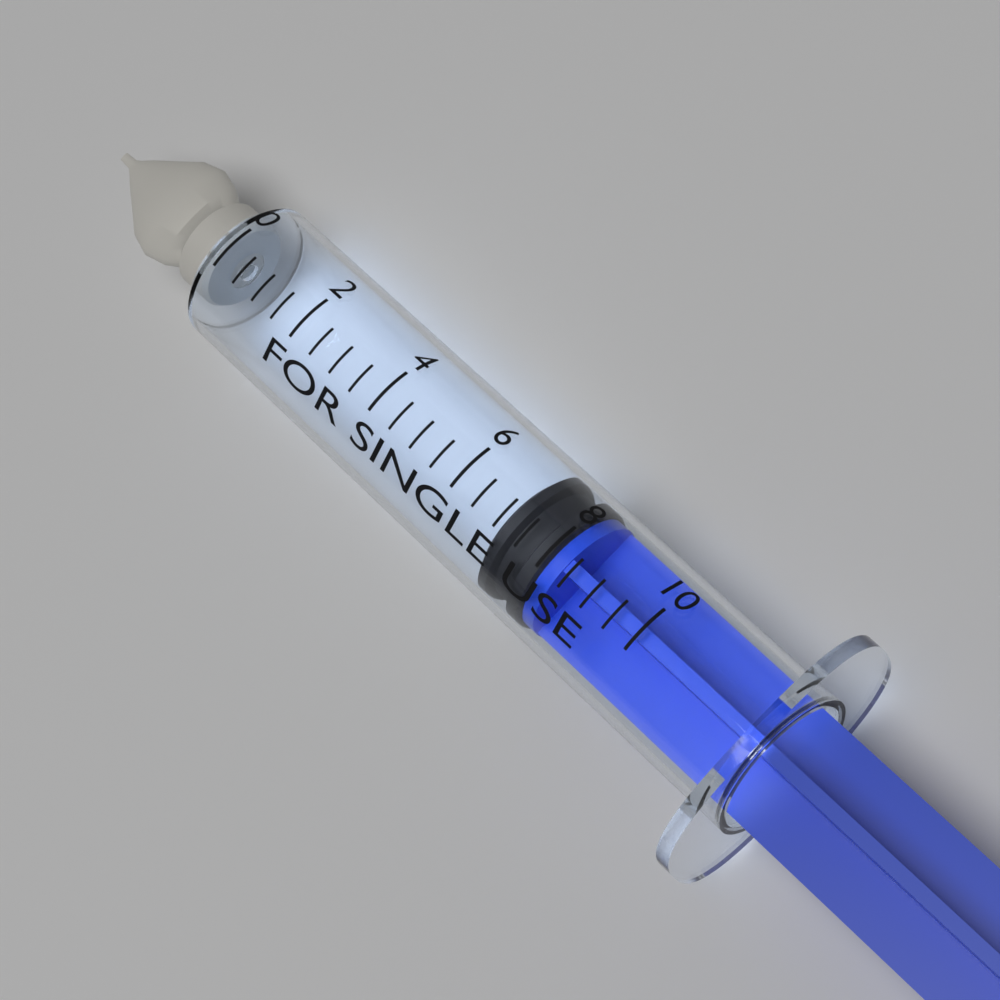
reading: 7.0 (no unit)
